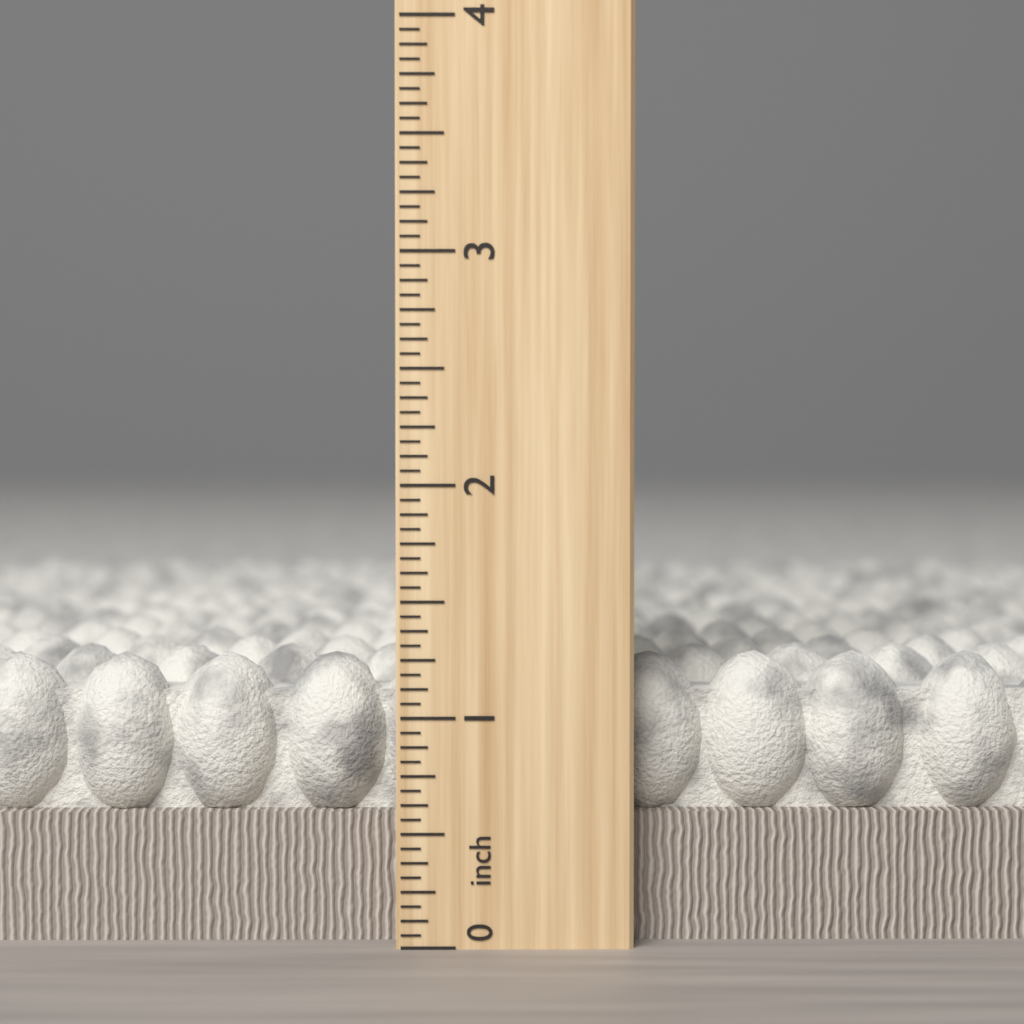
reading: 1.2500 inch
